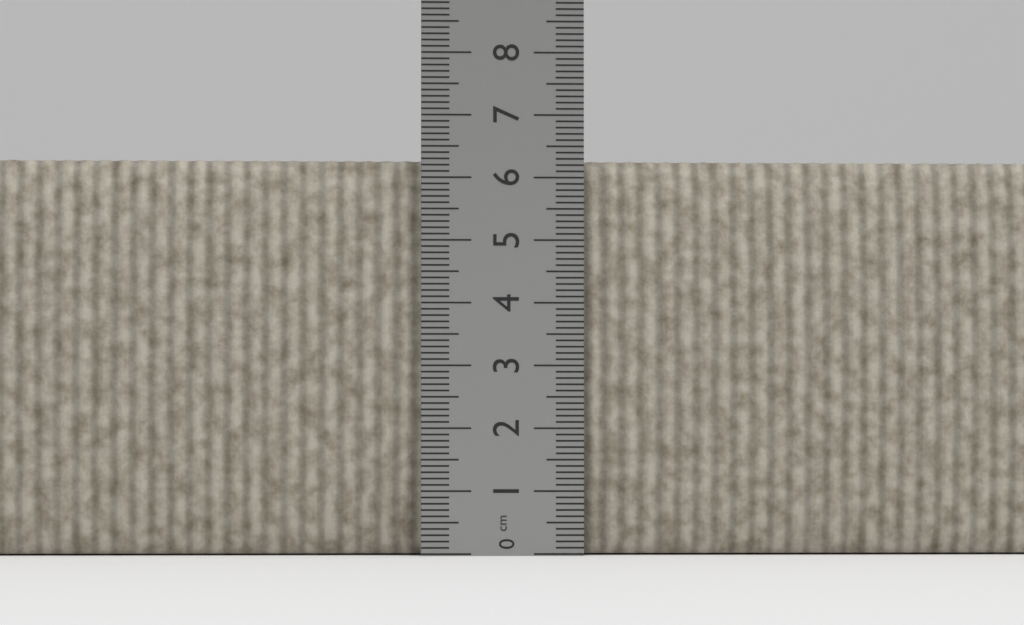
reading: 6.3 cm
